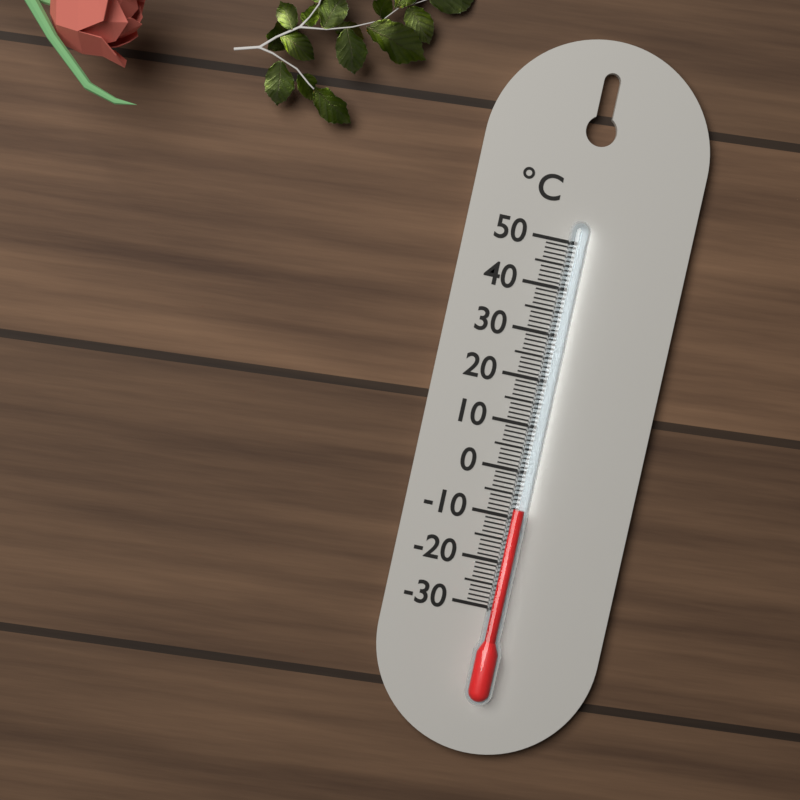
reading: -8 °C
